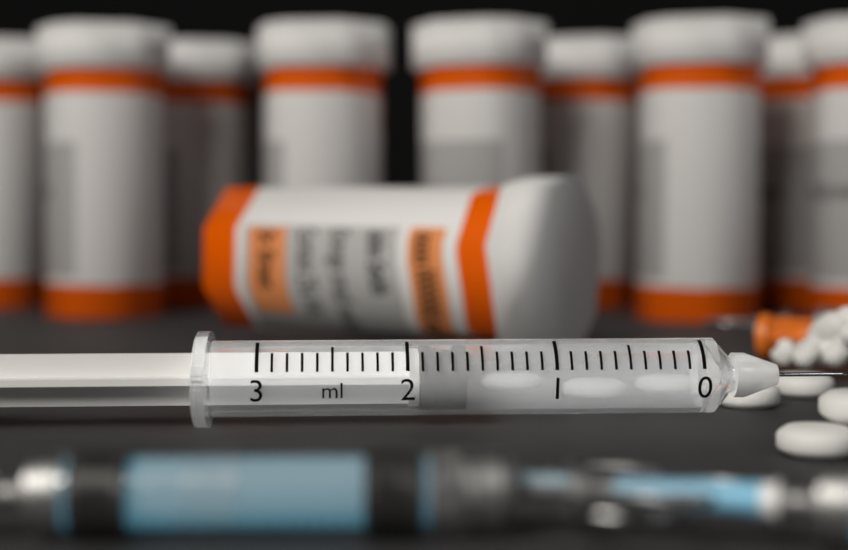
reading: 1.6 ml
